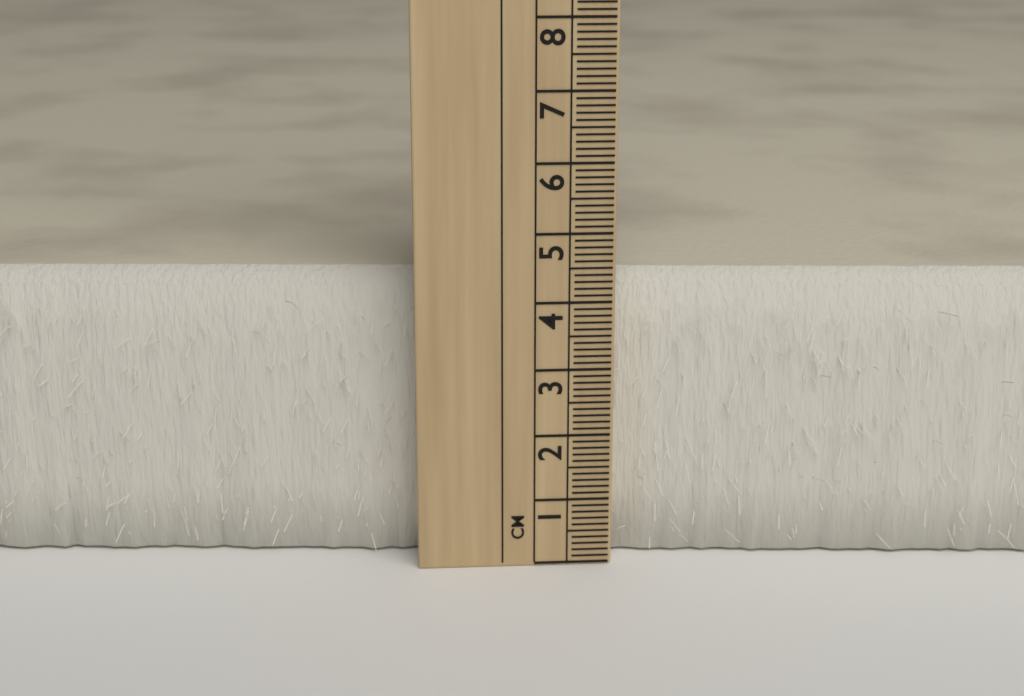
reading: 4.3 cm
